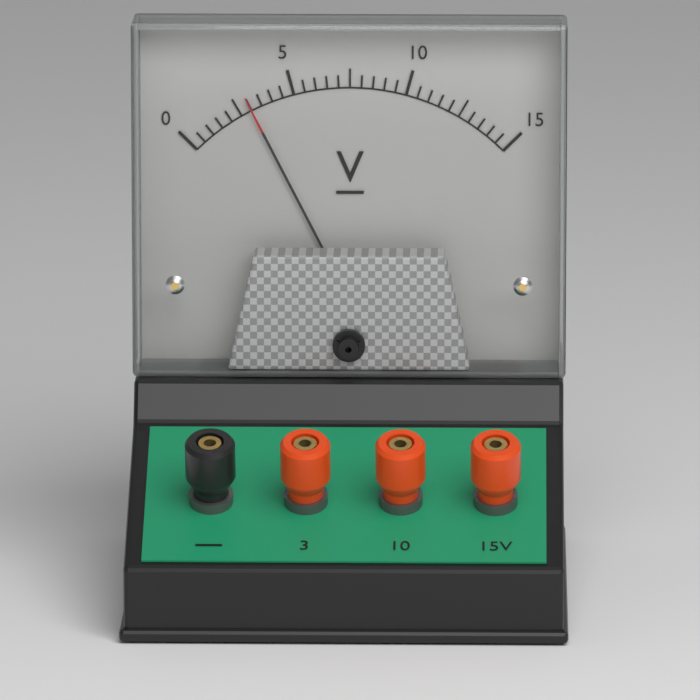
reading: 3.0 V
